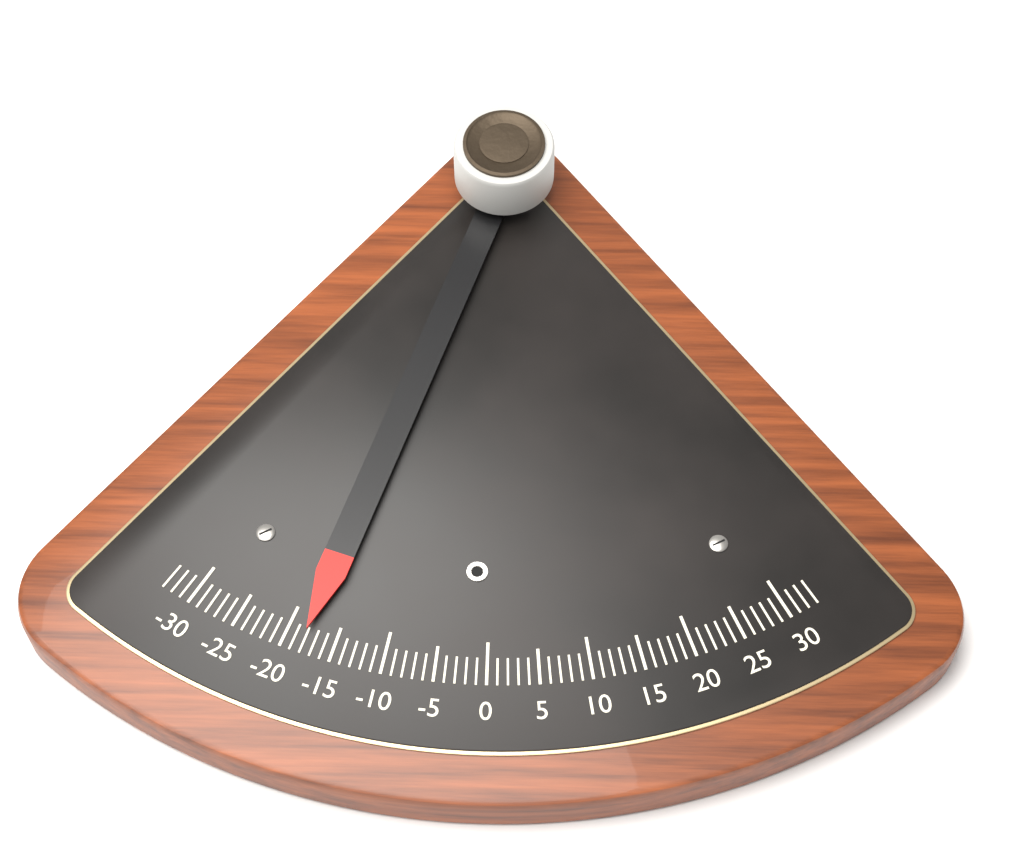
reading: -18 (no unit)
